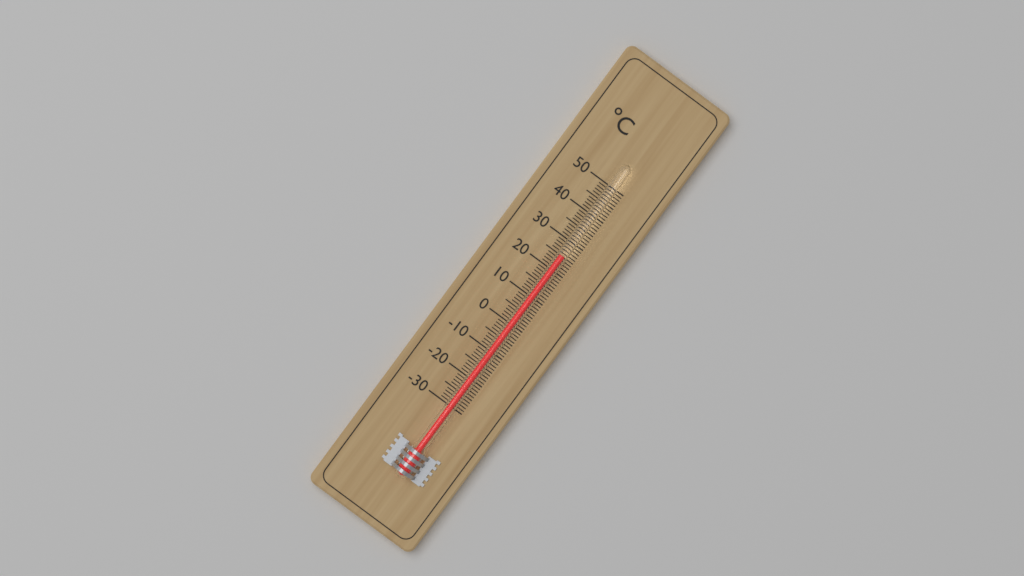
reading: 25 °C
